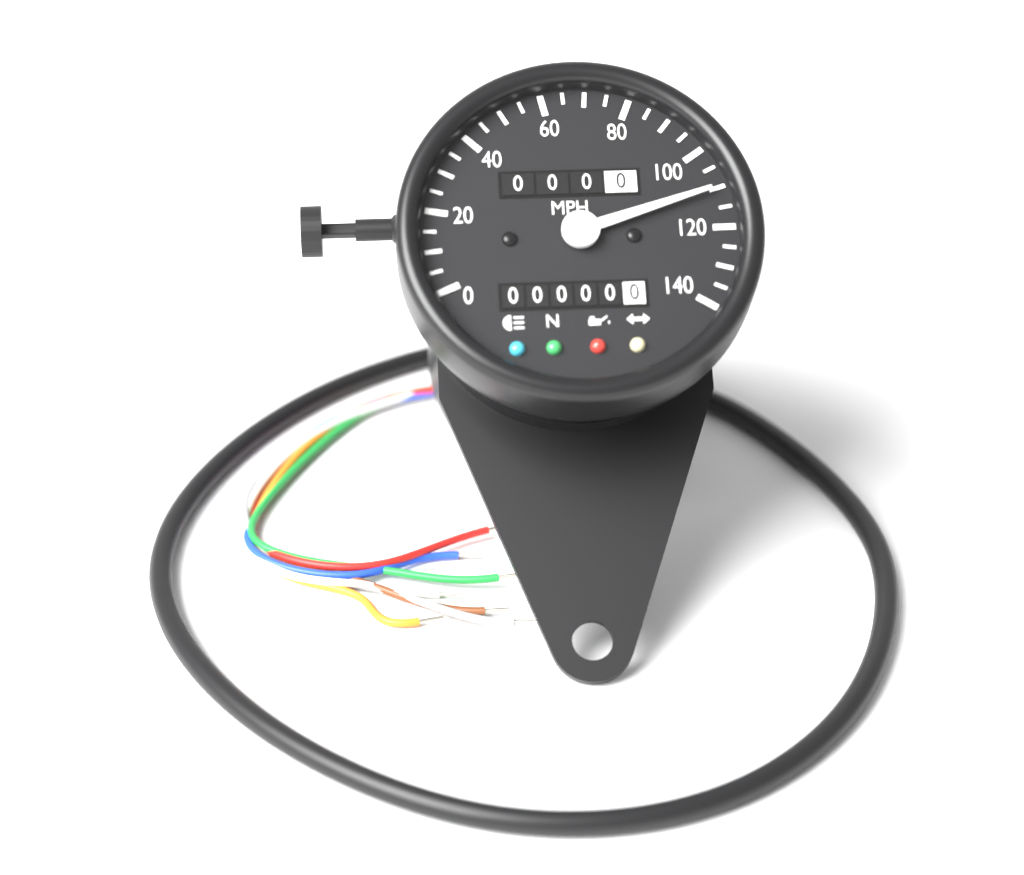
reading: 110 mph
